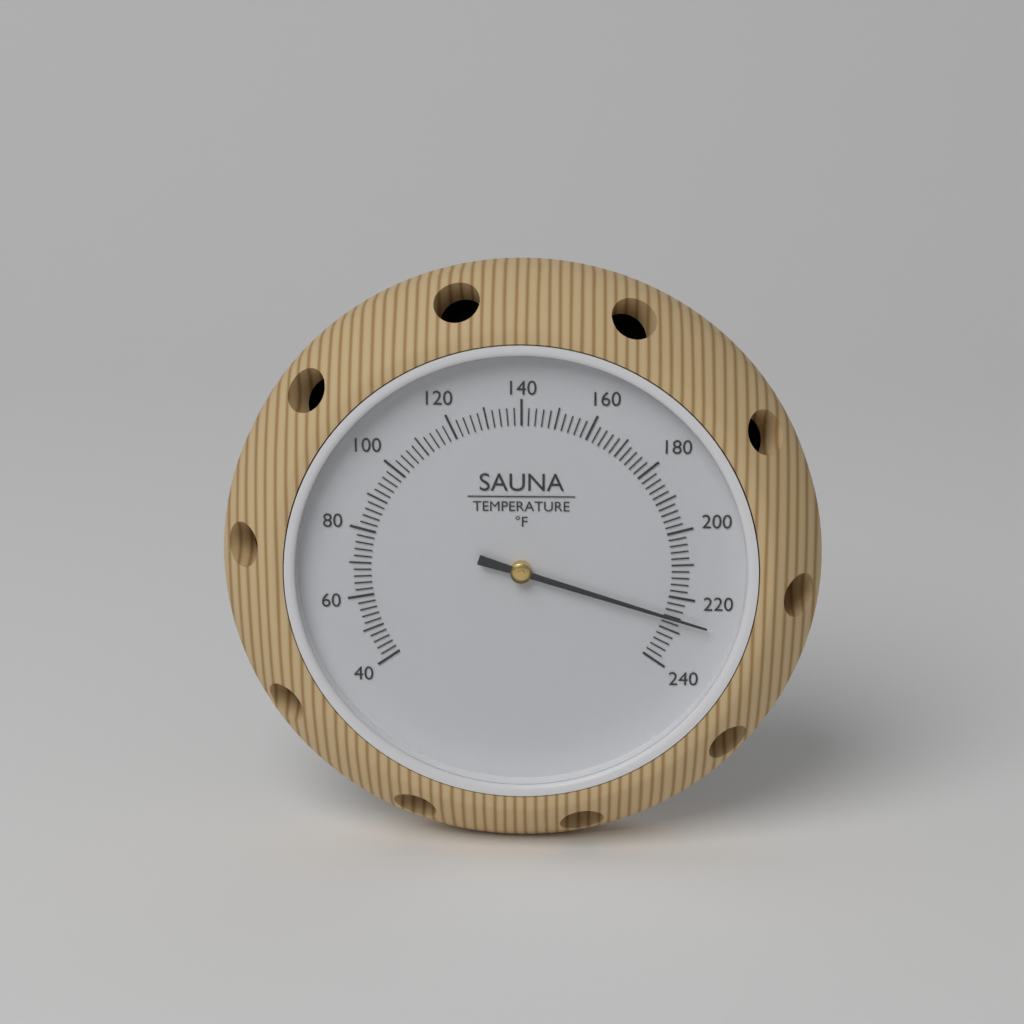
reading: 226 °F
